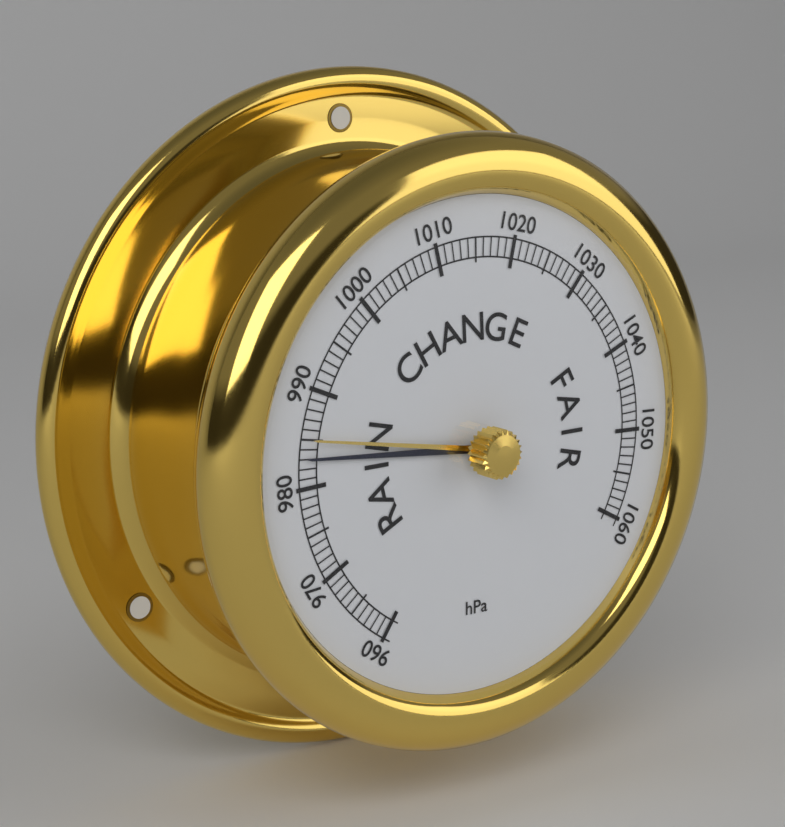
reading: 983 hPa
